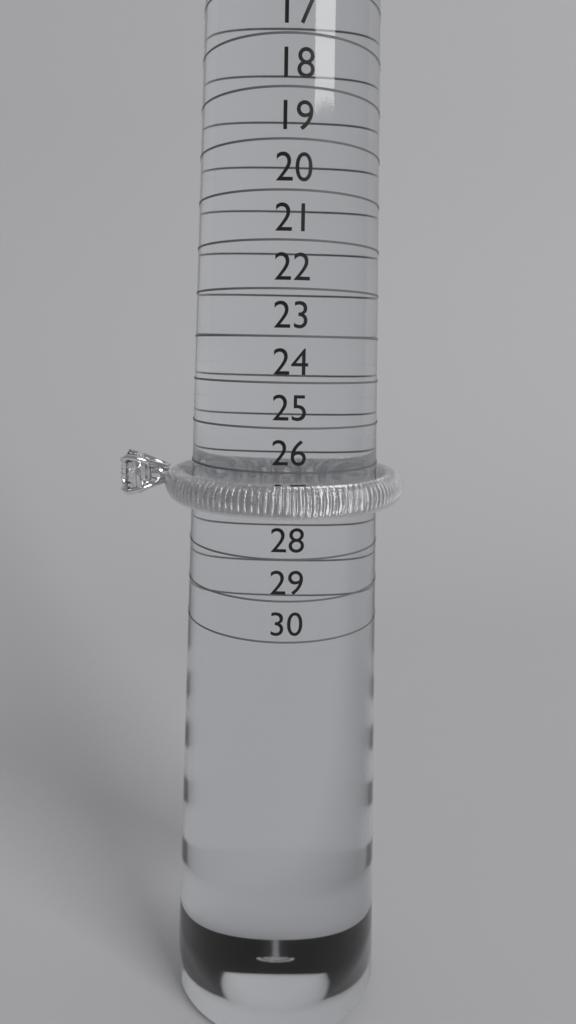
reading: 27 (no unit)
